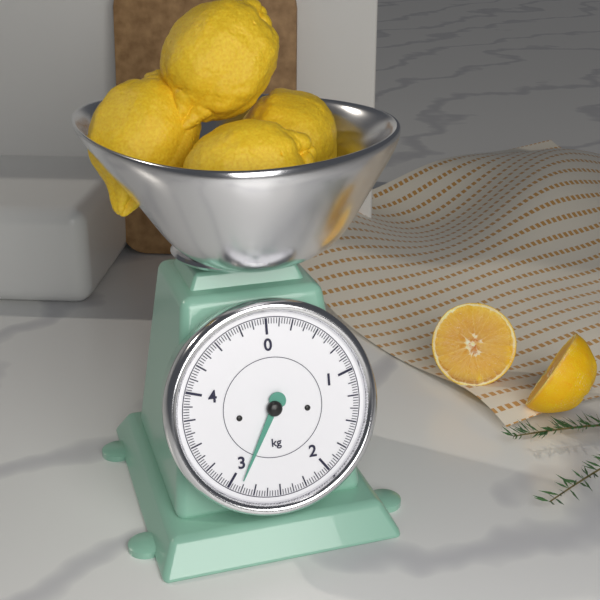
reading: 2.900 kg
